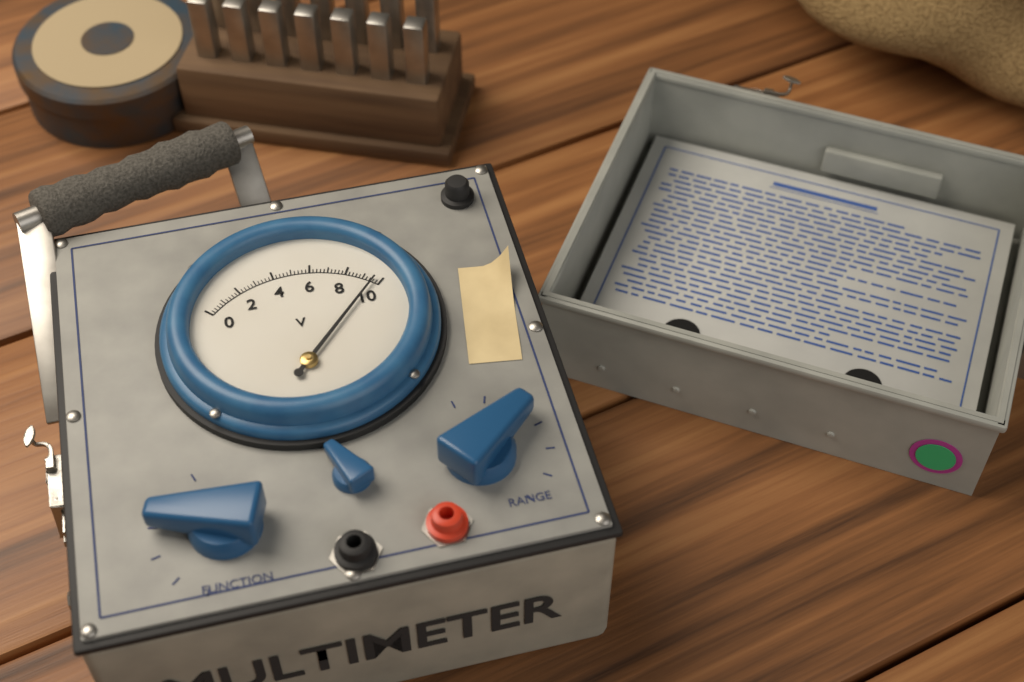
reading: 9.6 V
